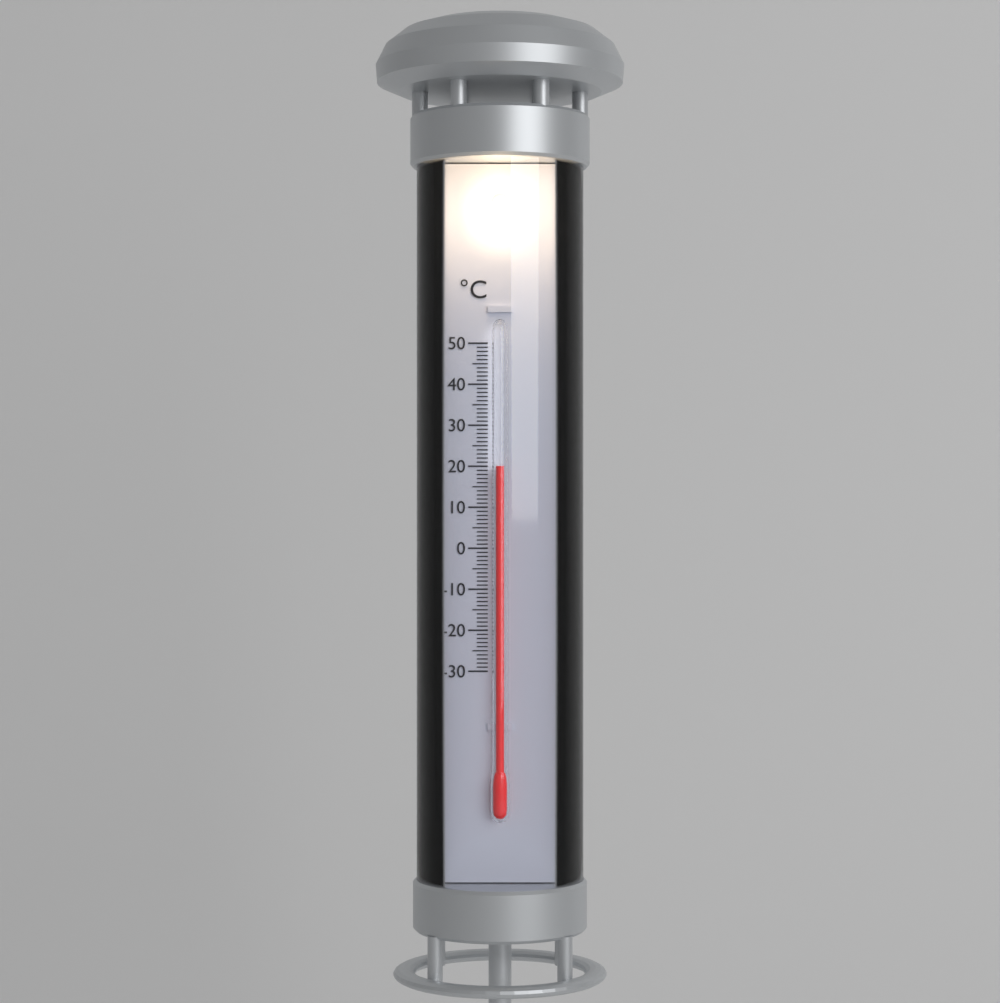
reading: 20 °C
